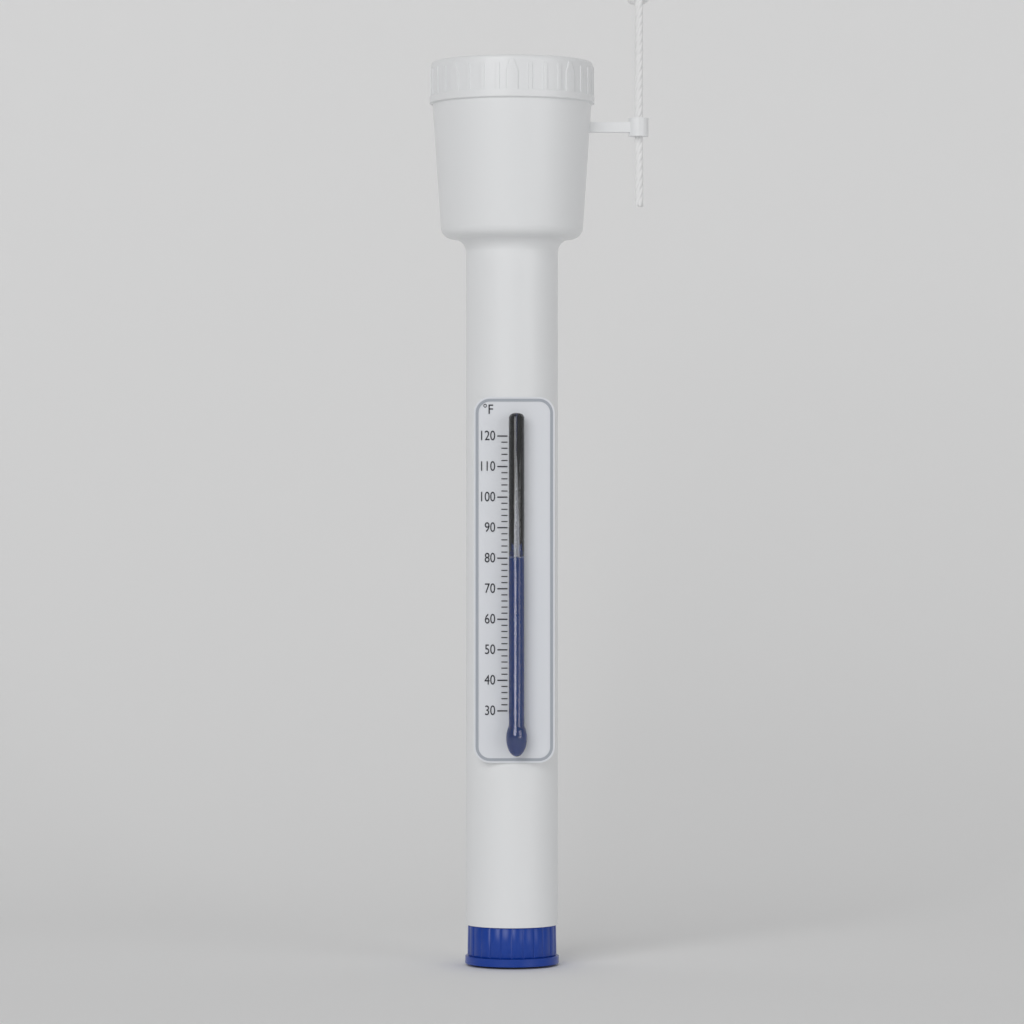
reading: 80 °F
